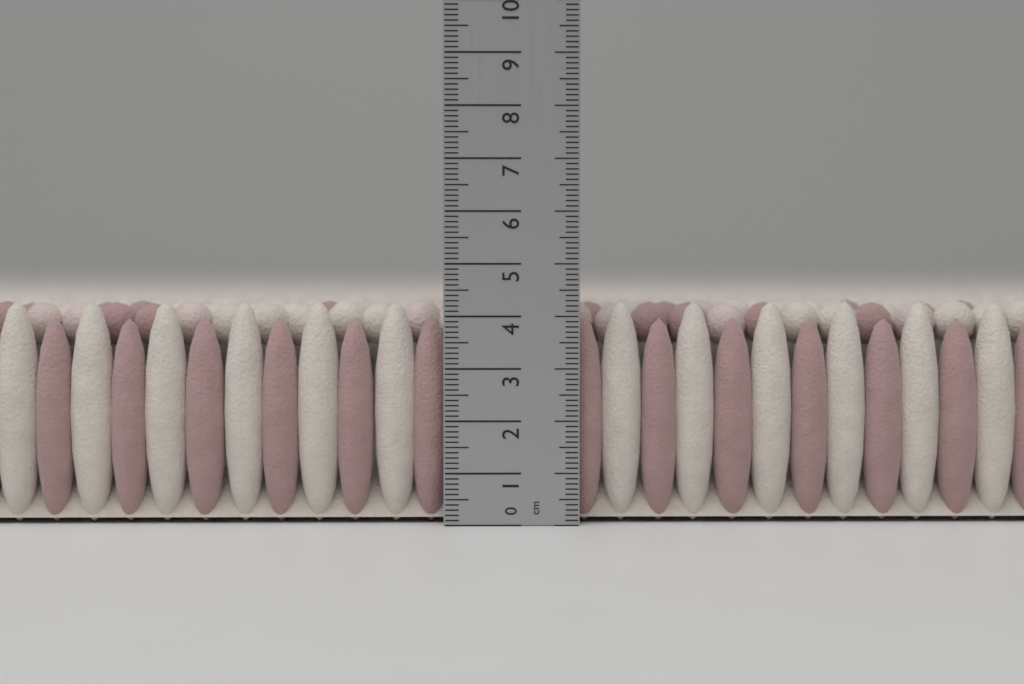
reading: 4.3 cm
